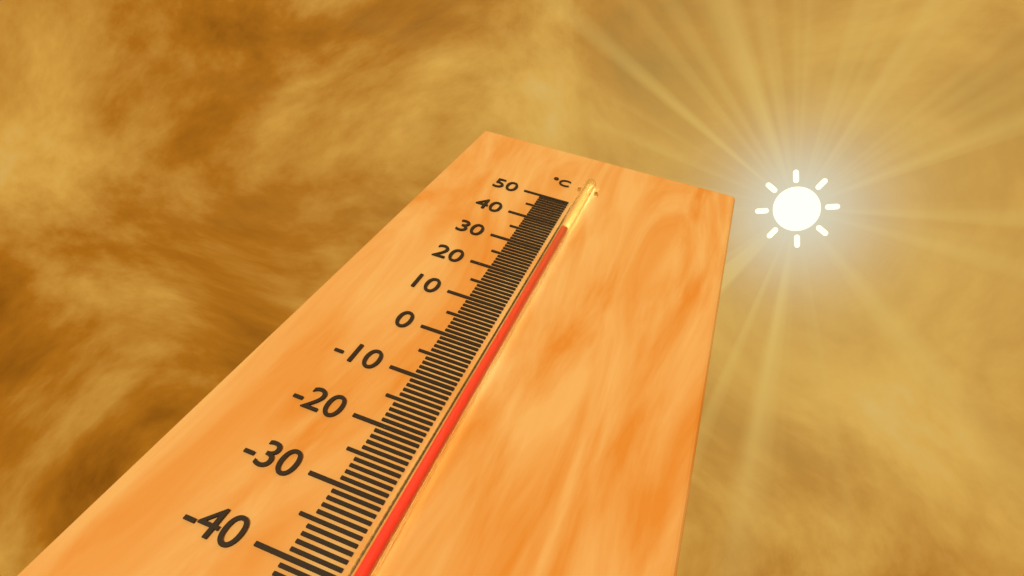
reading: 37 °C
